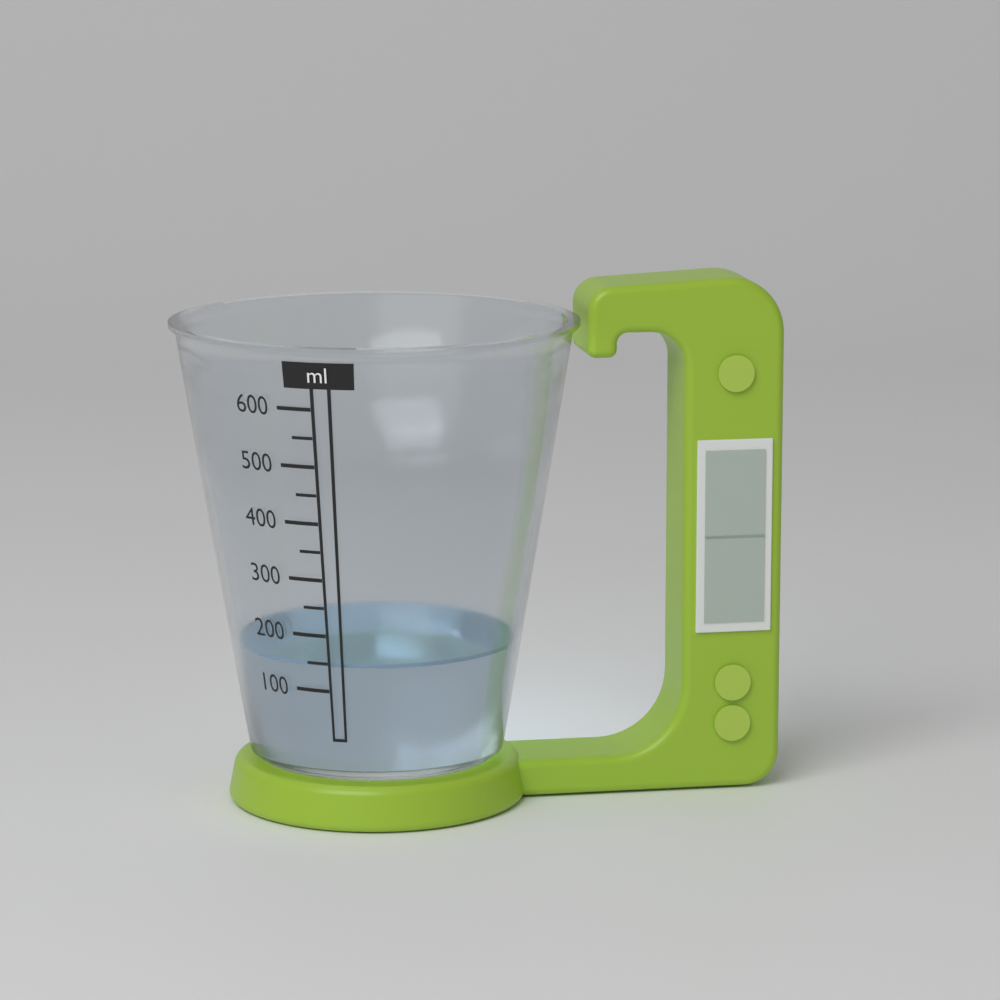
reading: 150 ml
